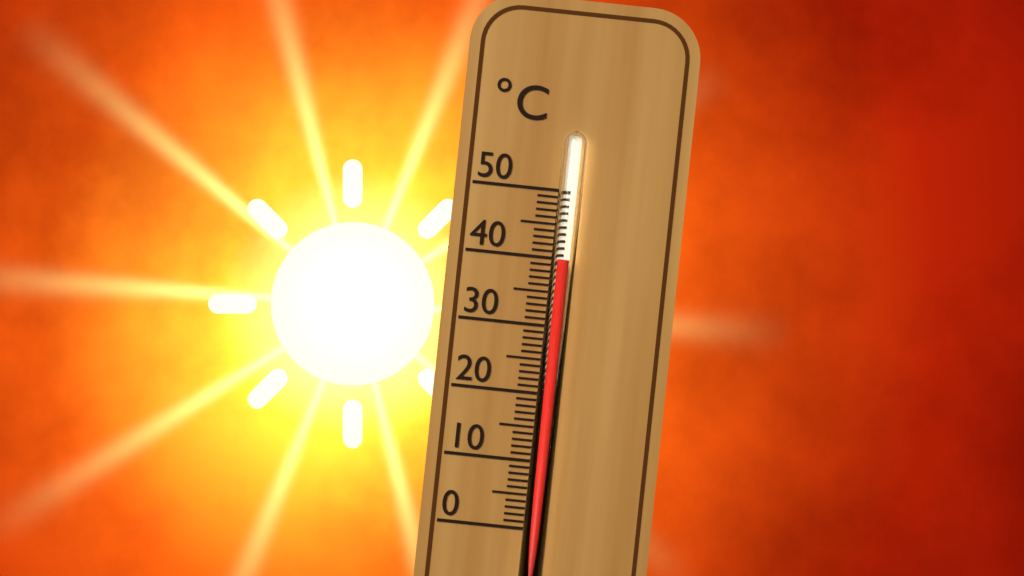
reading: 40 °C
